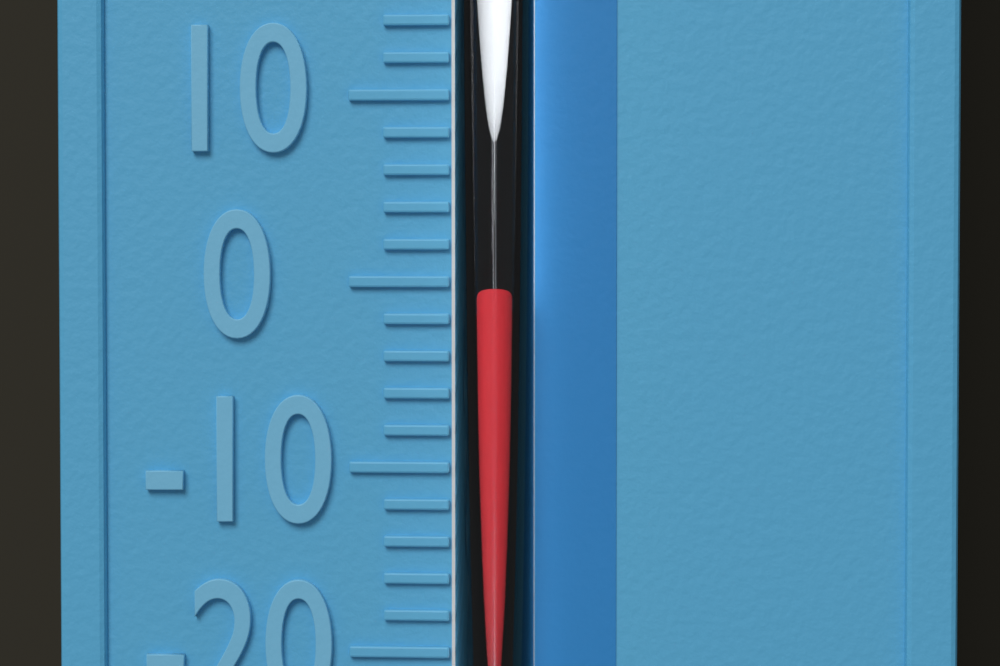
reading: 0 °F
